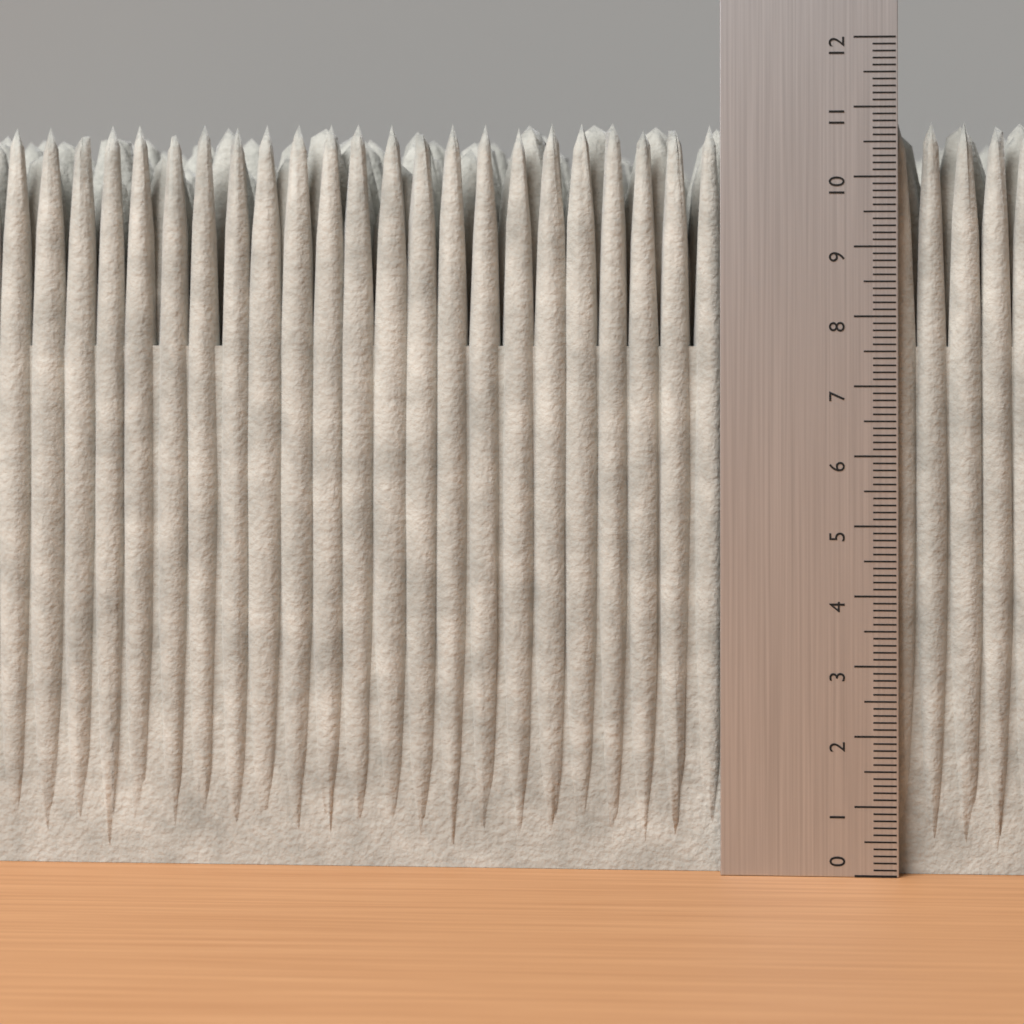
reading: 10.8 (no unit)
